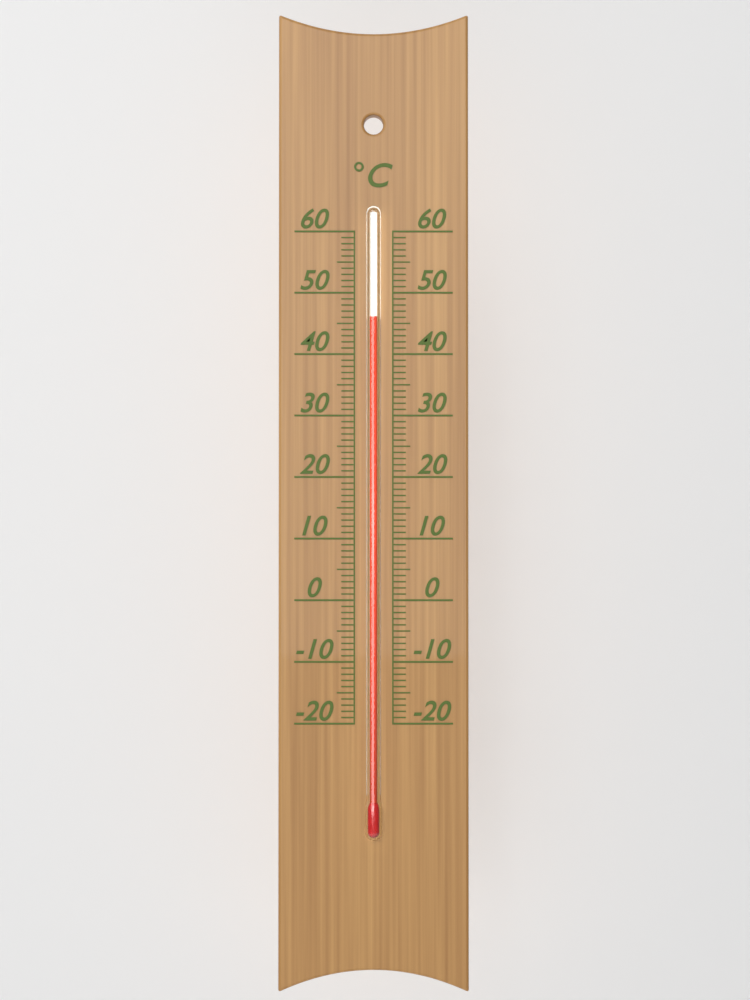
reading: 46 °C
